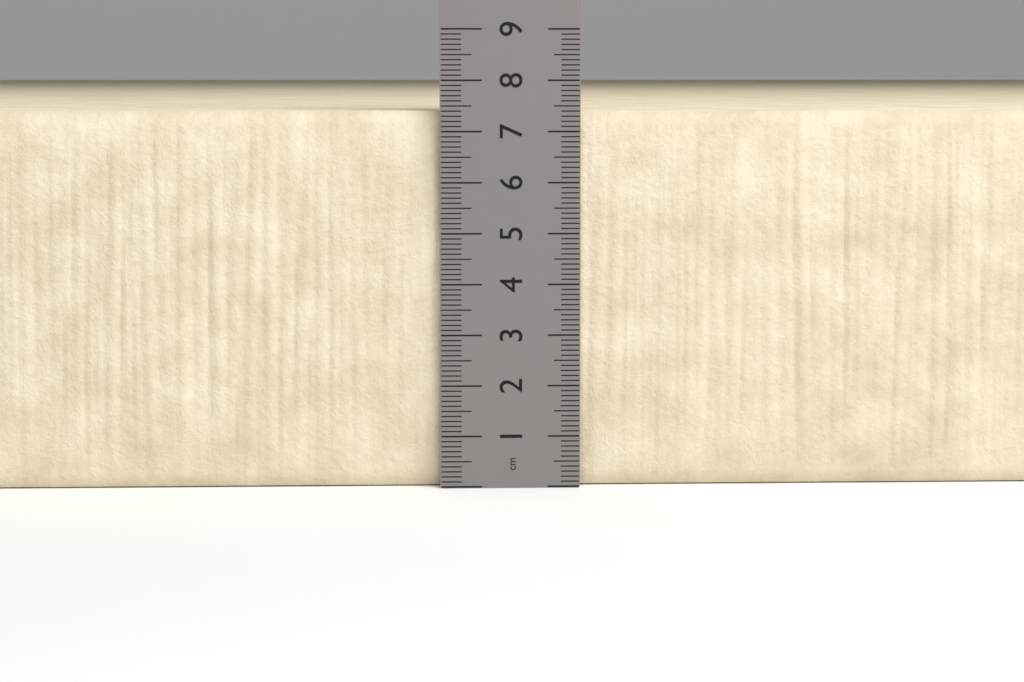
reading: 7.4 cm
